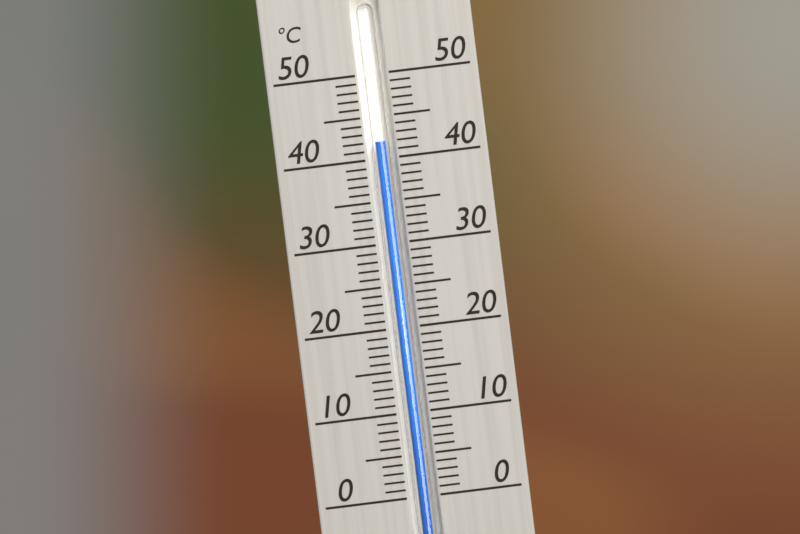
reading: 42 °C
